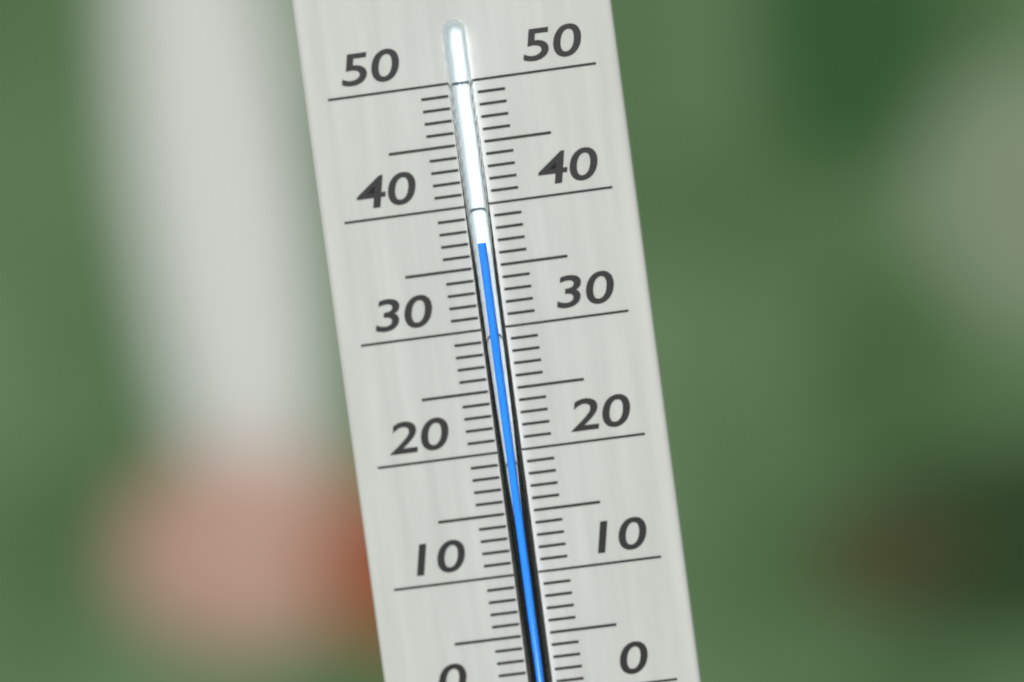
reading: 37 °C
